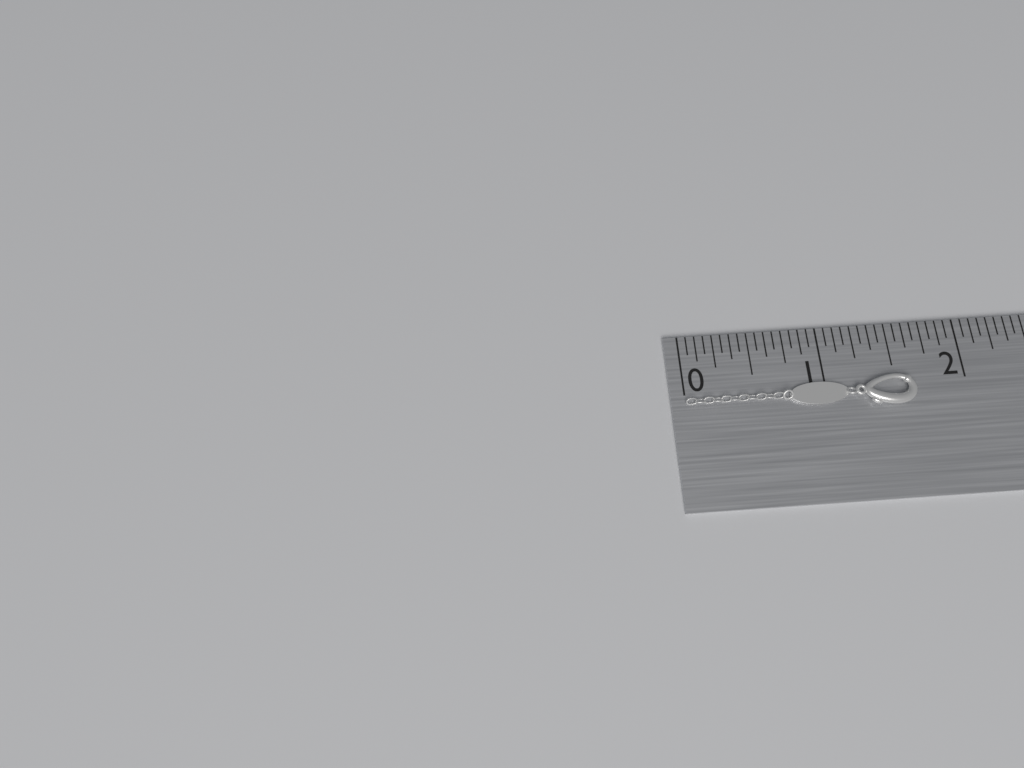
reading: 1.6250 in
